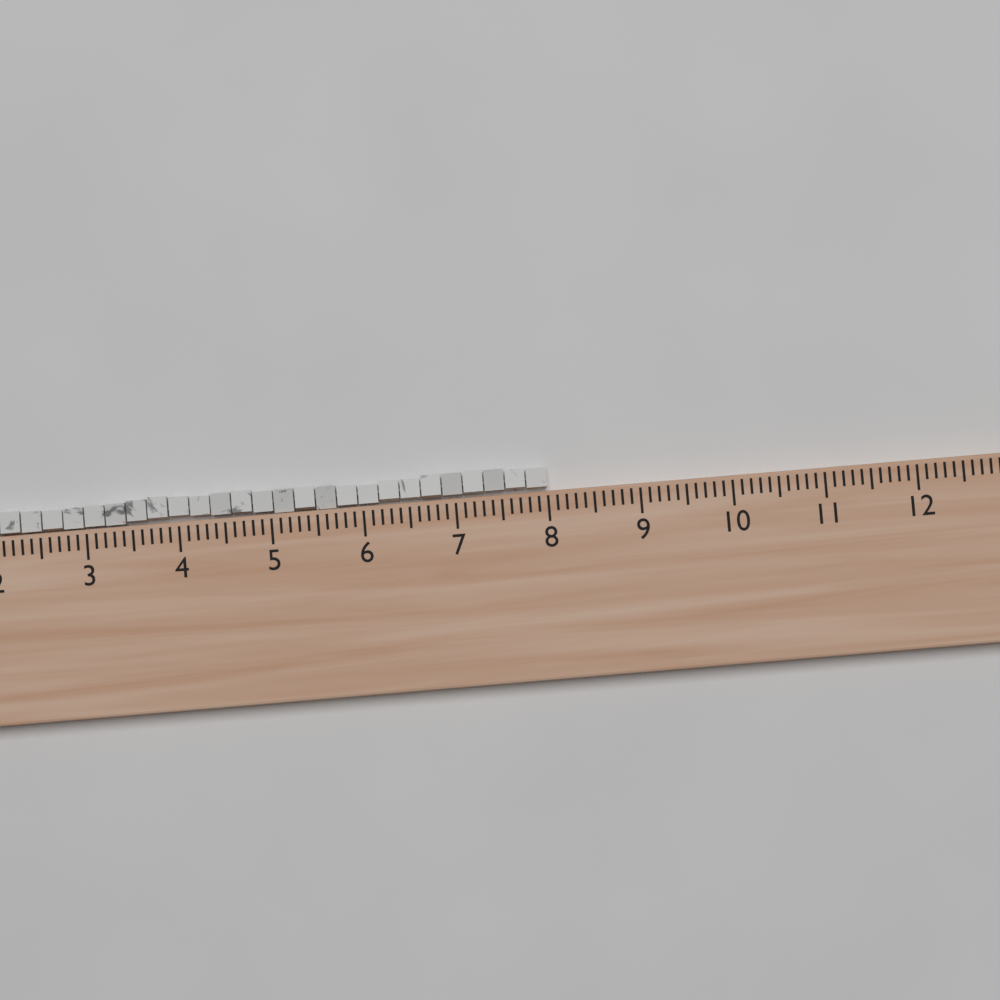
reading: 8.0 (no unit)
